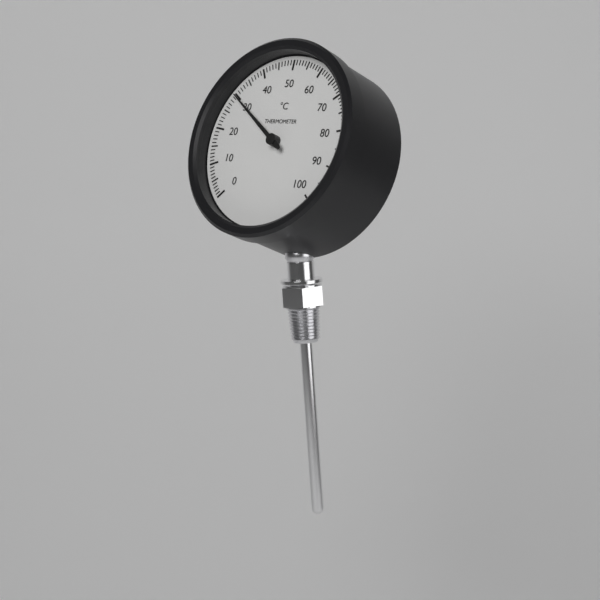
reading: 30 °C
